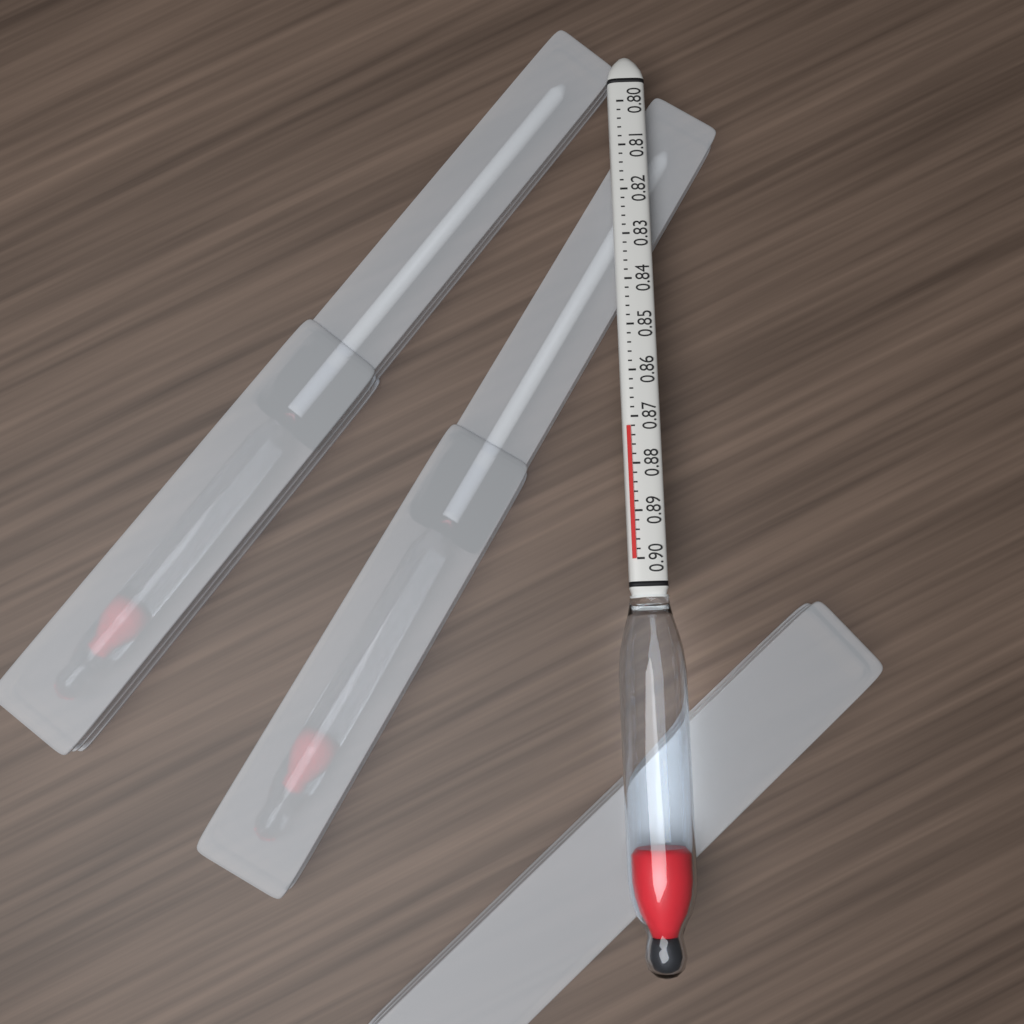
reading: 0.872 (no unit)
